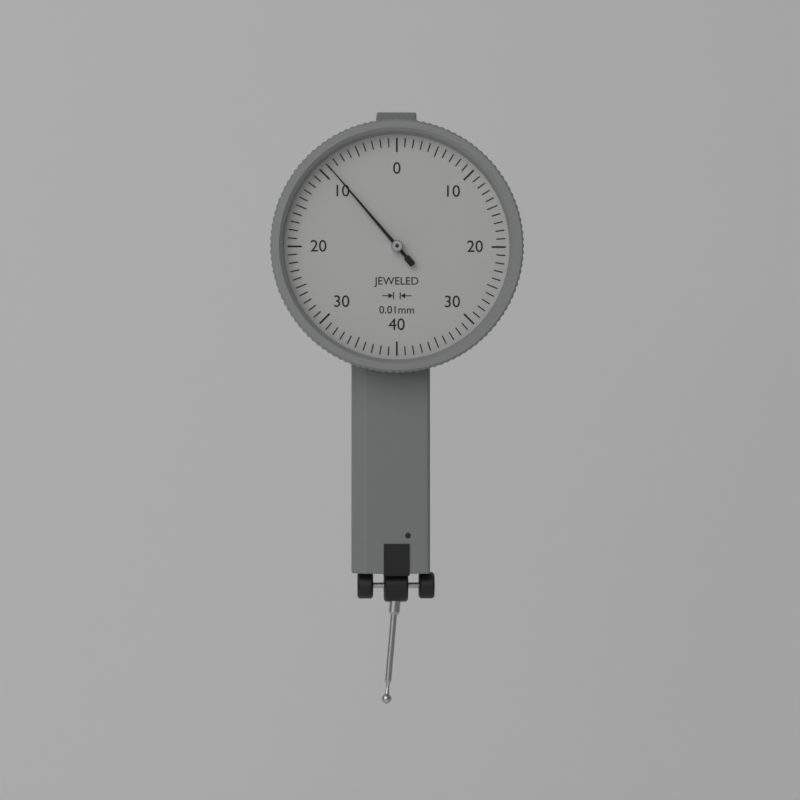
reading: 0.09 mm
